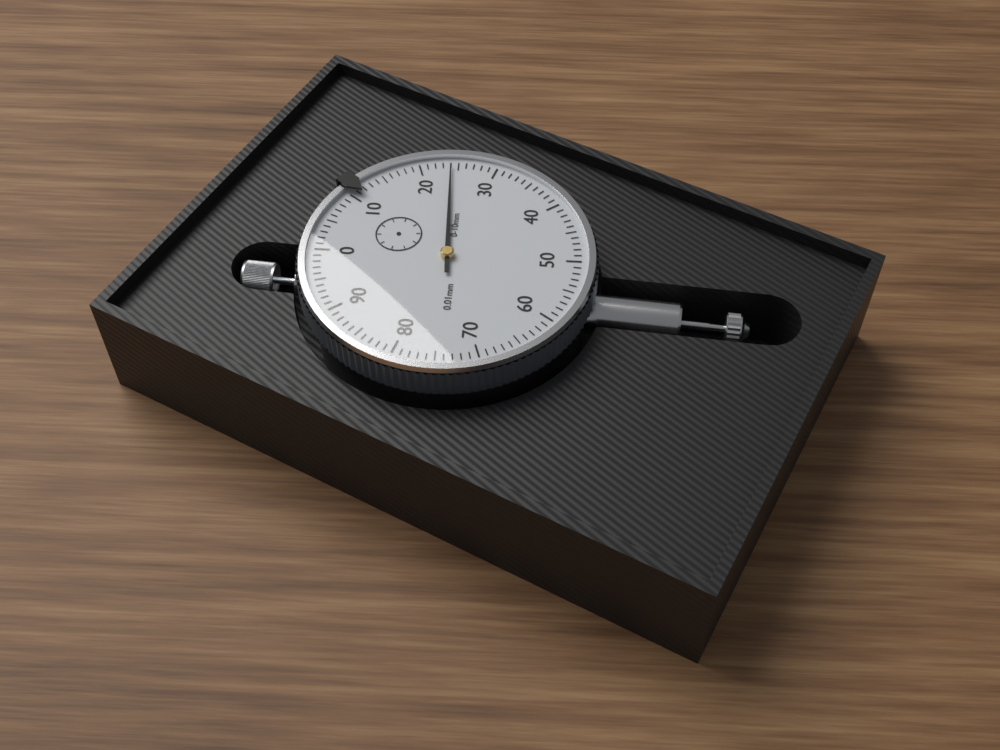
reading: 0.24 mm
